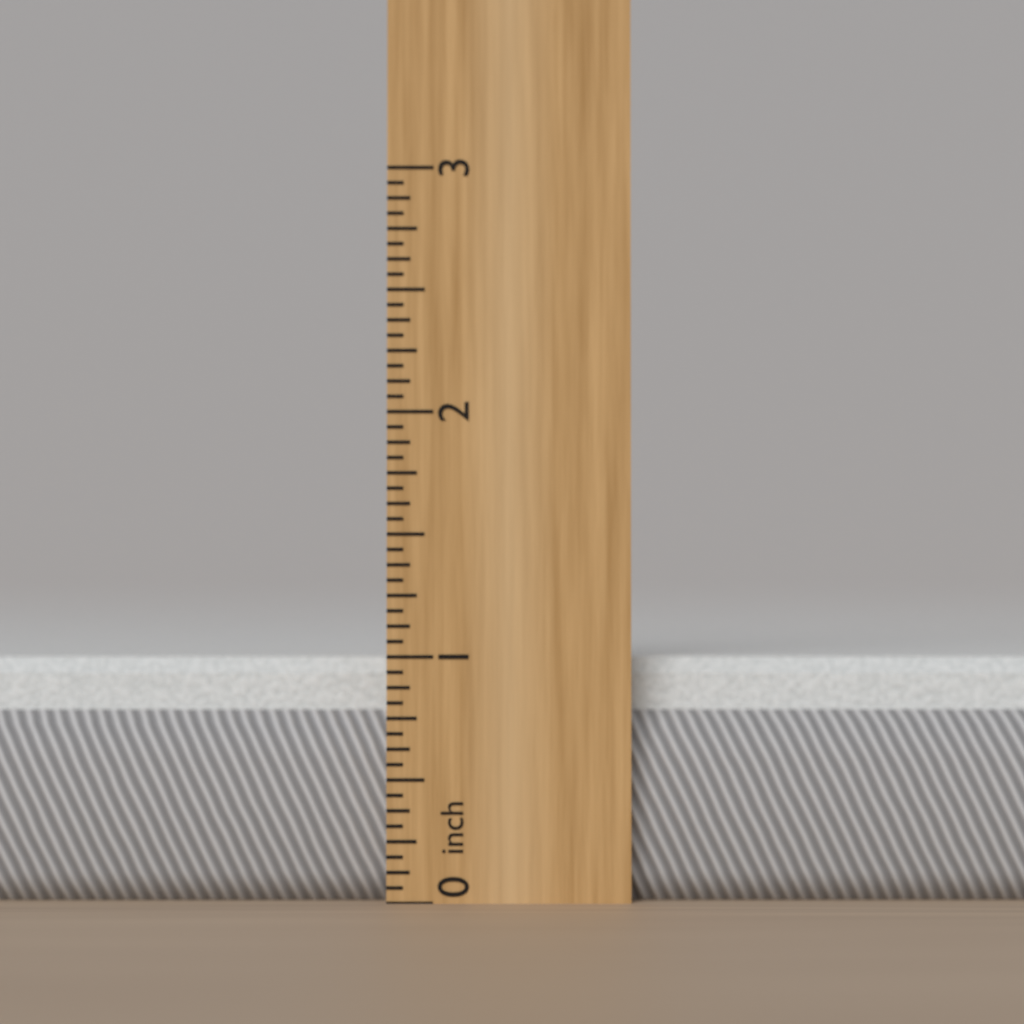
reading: 1.0000 inch
